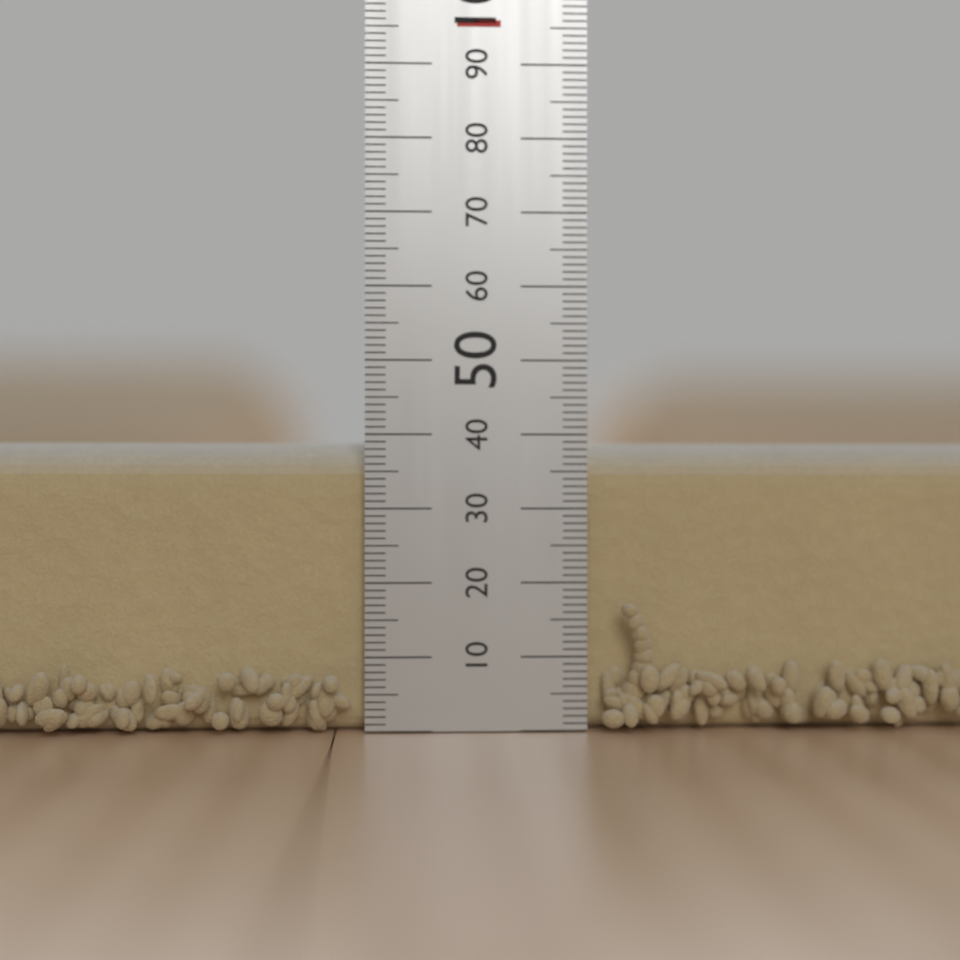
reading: 39 mm
